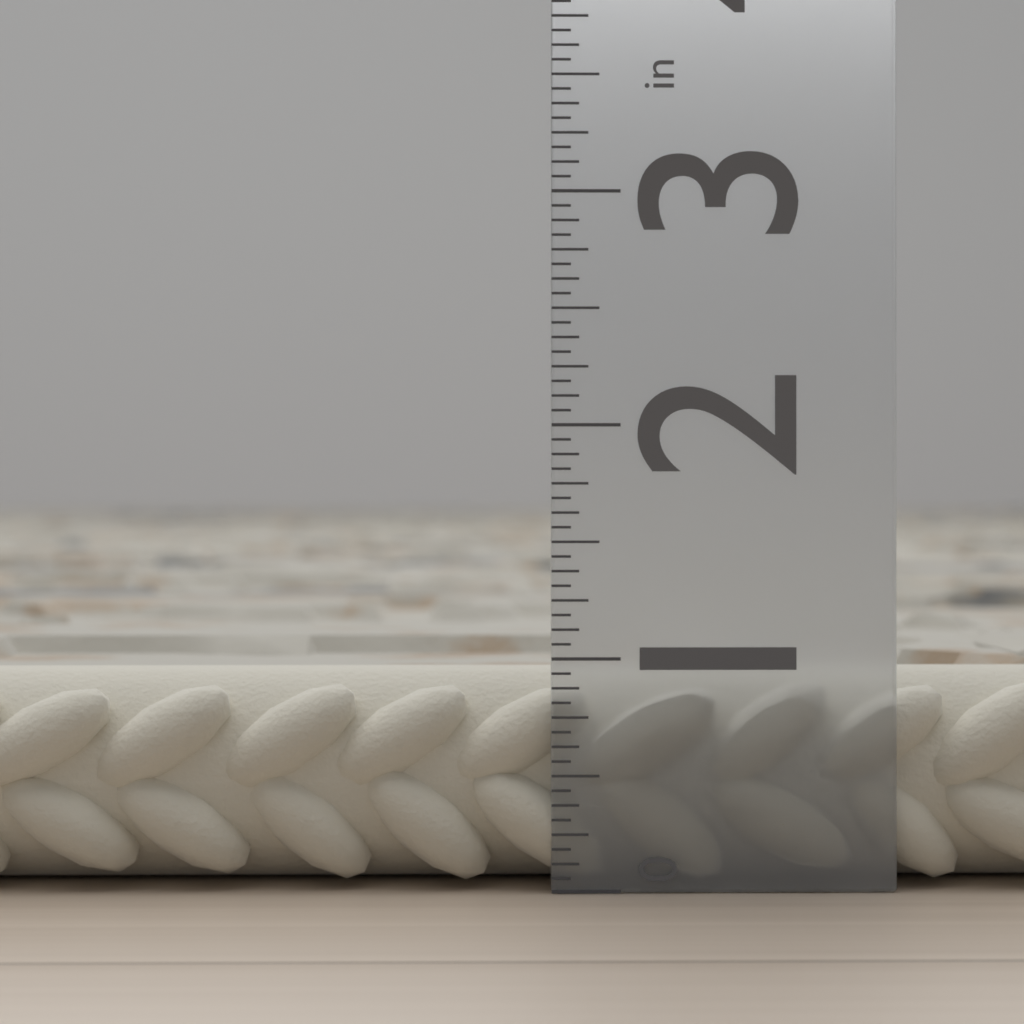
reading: 0.9375 in
